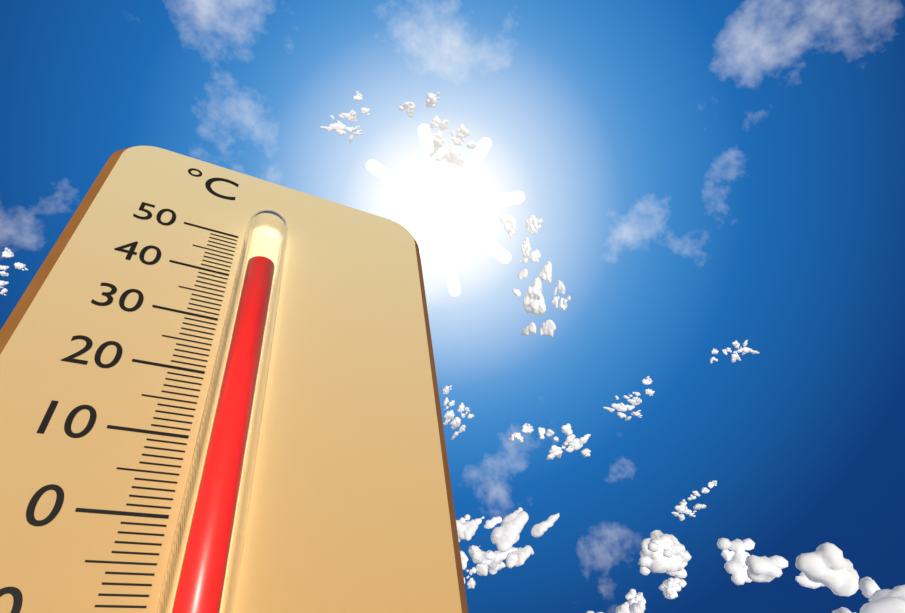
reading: 41 °C
